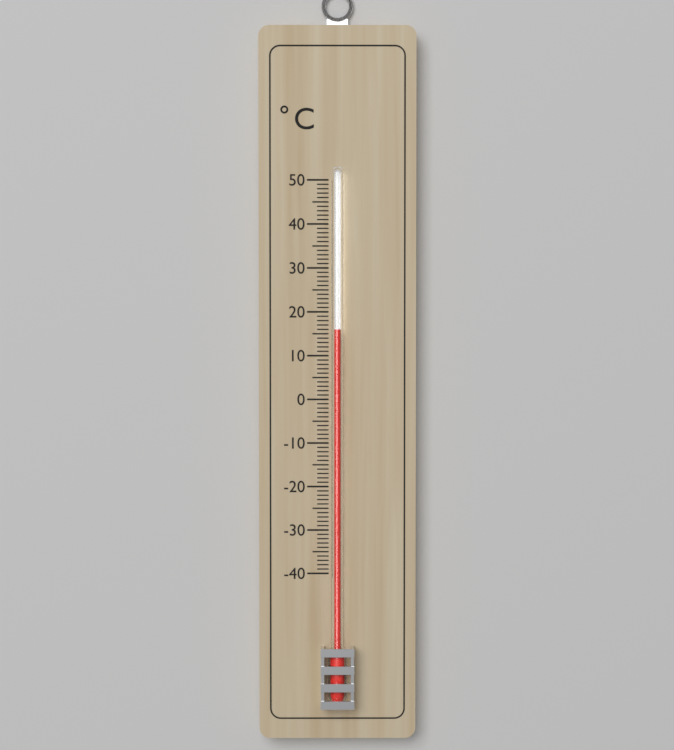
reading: 16 °C
